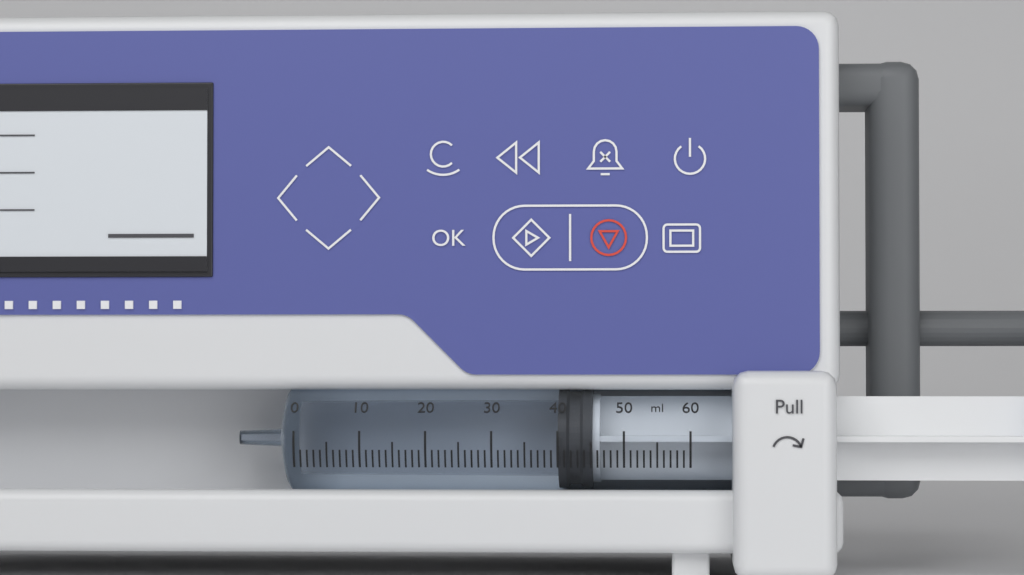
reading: 40 ml
